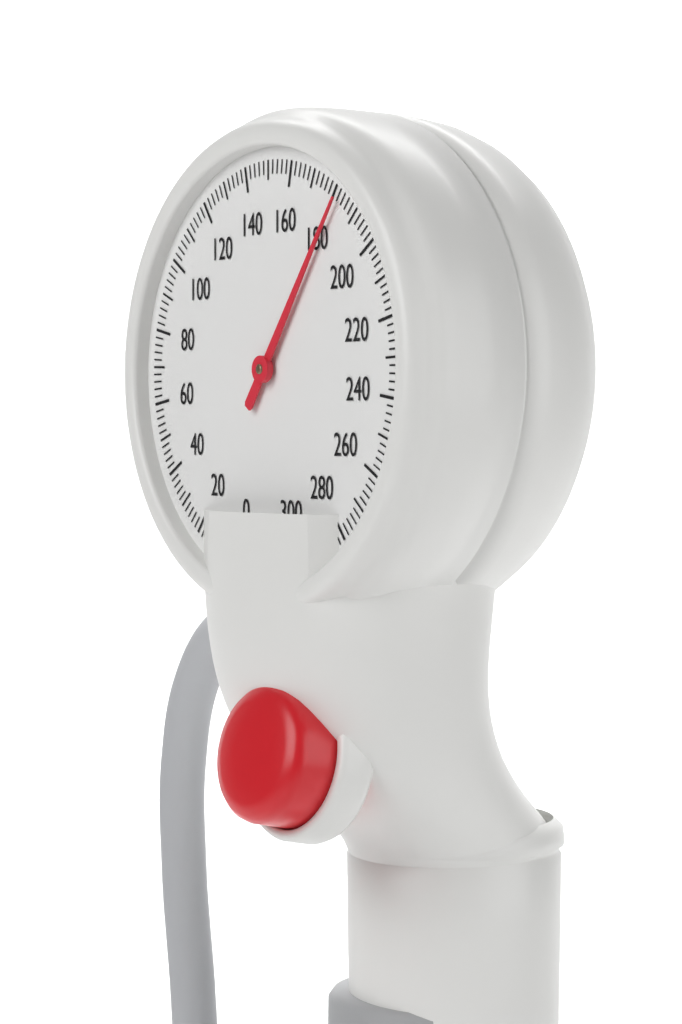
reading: 182 mmHg
